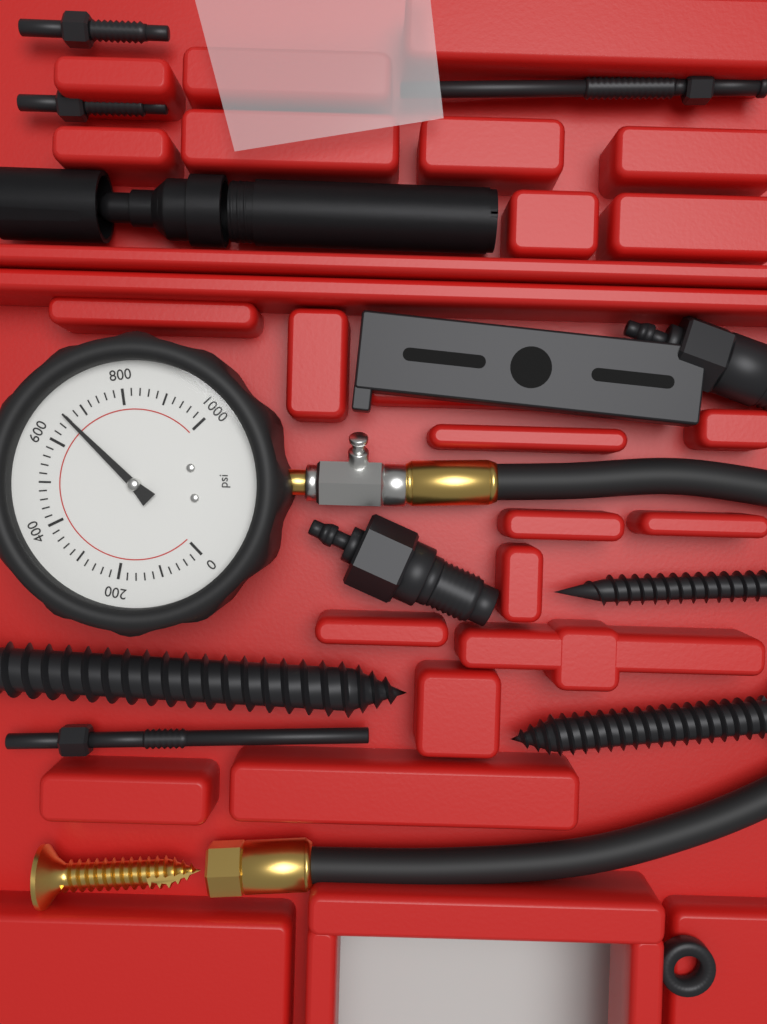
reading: 660 psi
